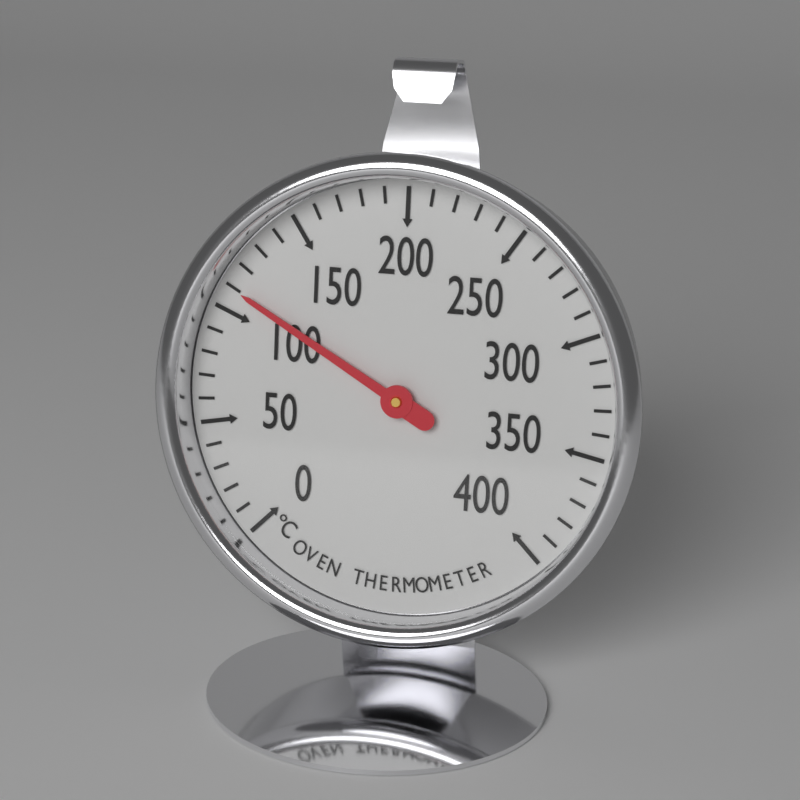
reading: 110 °C
